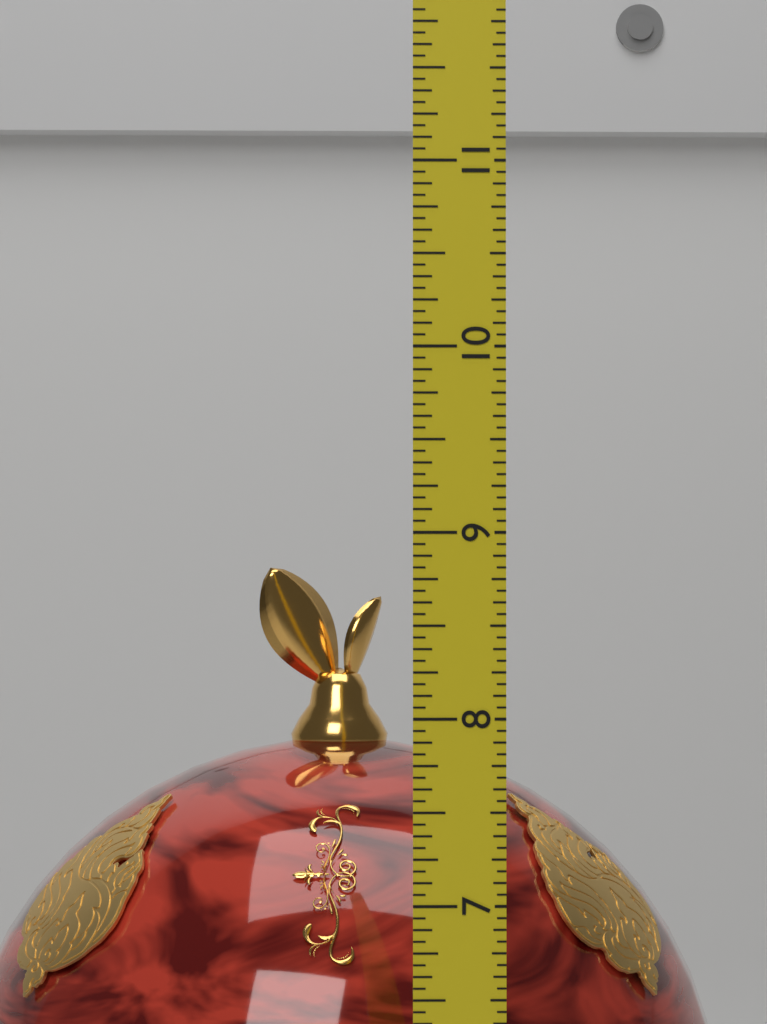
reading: 8.8125 (no unit)
